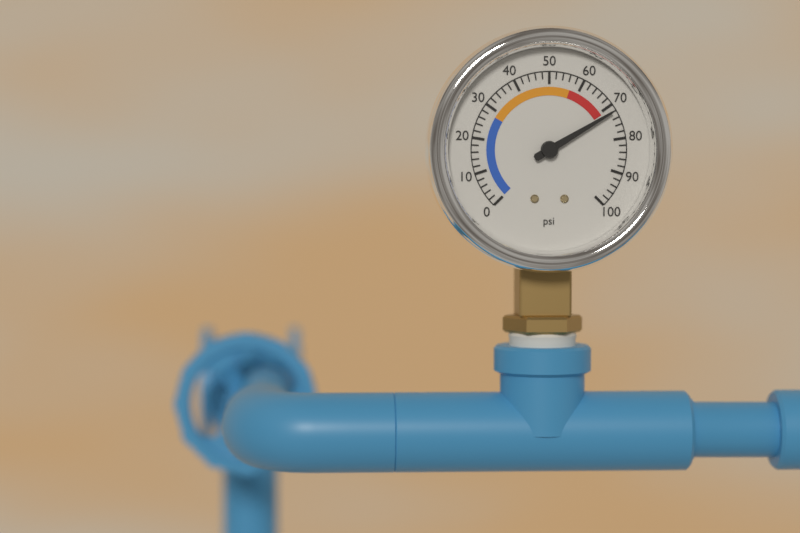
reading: 72 psi
